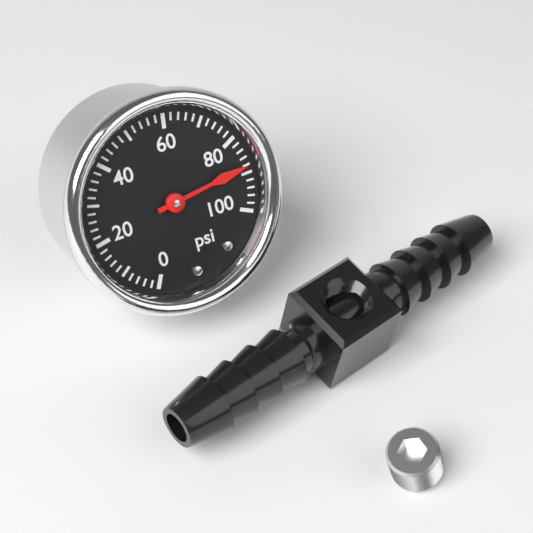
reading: 88 psi
